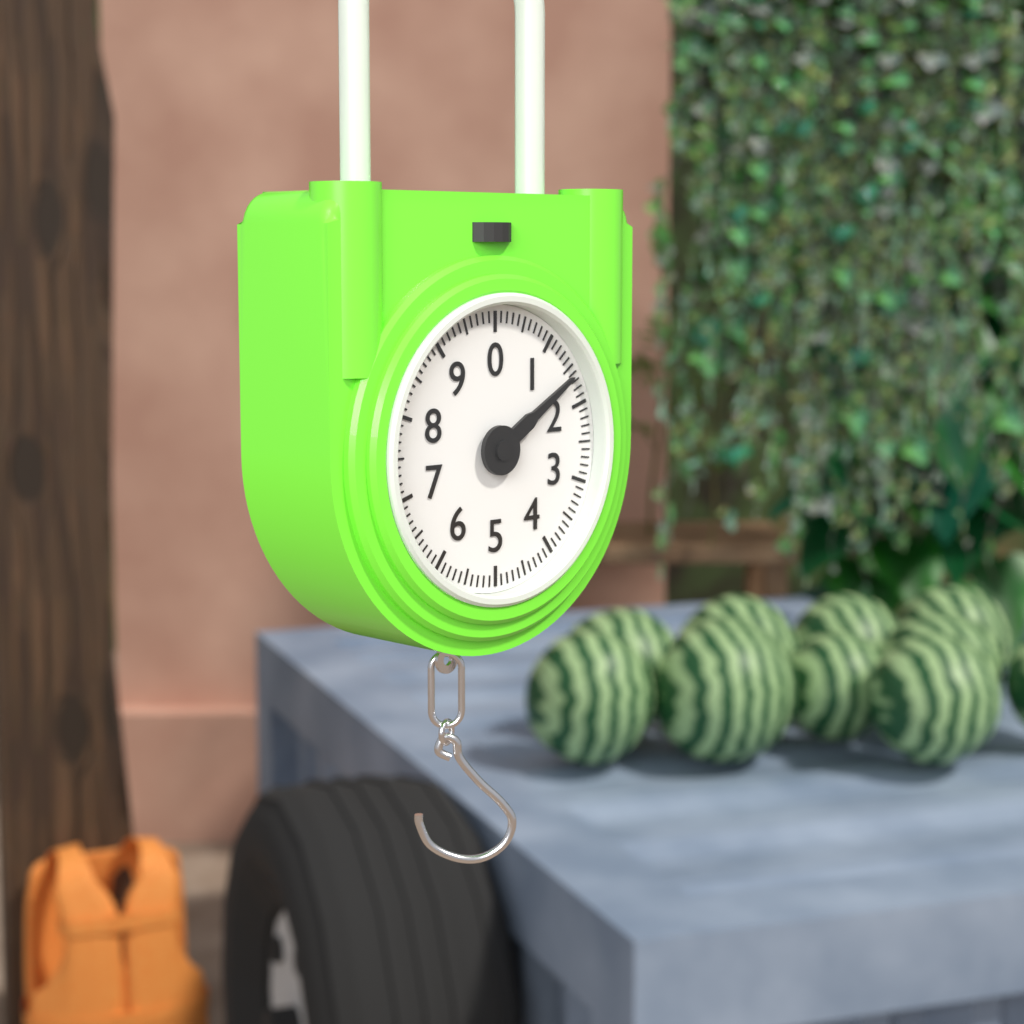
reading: 1.6 (no unit)
